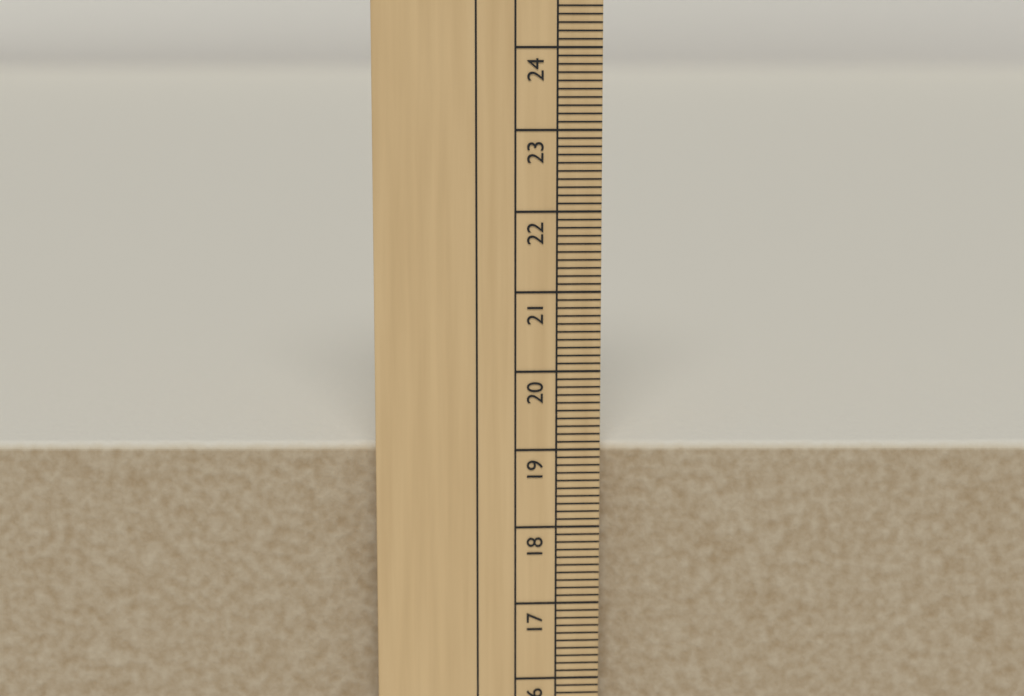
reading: 19.0 cm
